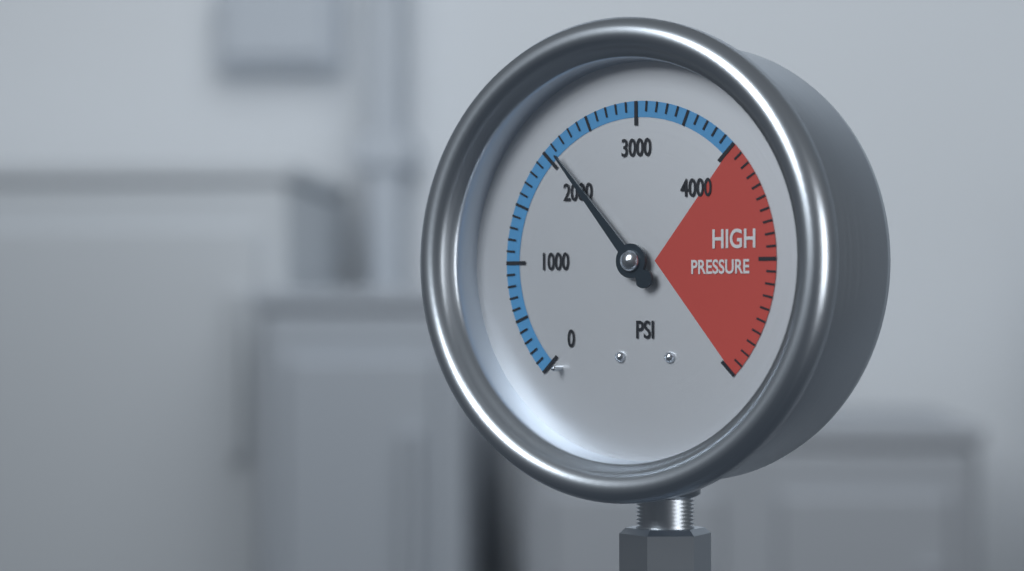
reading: 2100 psi
